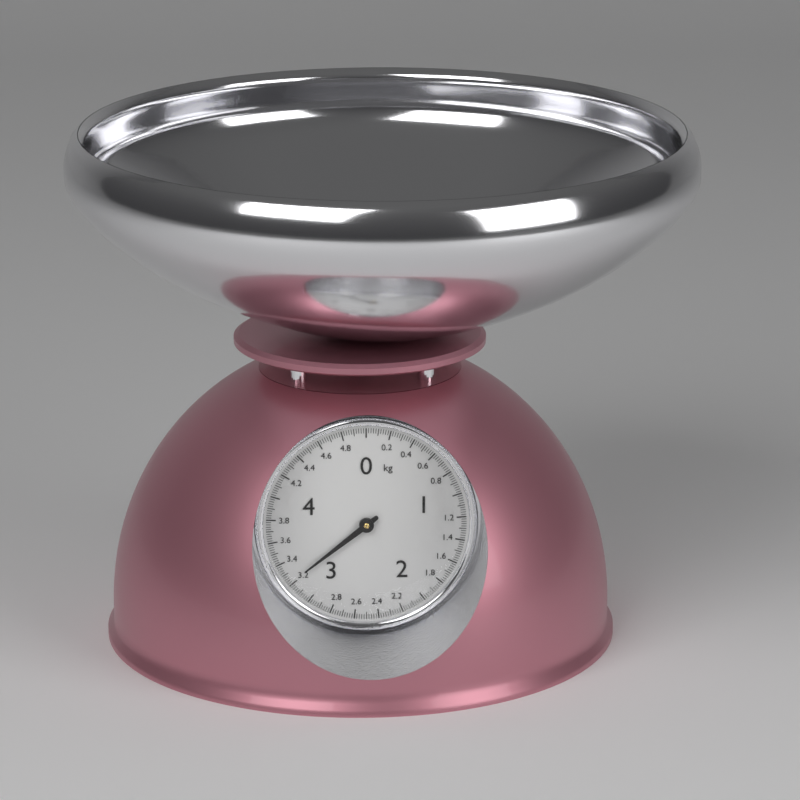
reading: 3.22 kg
